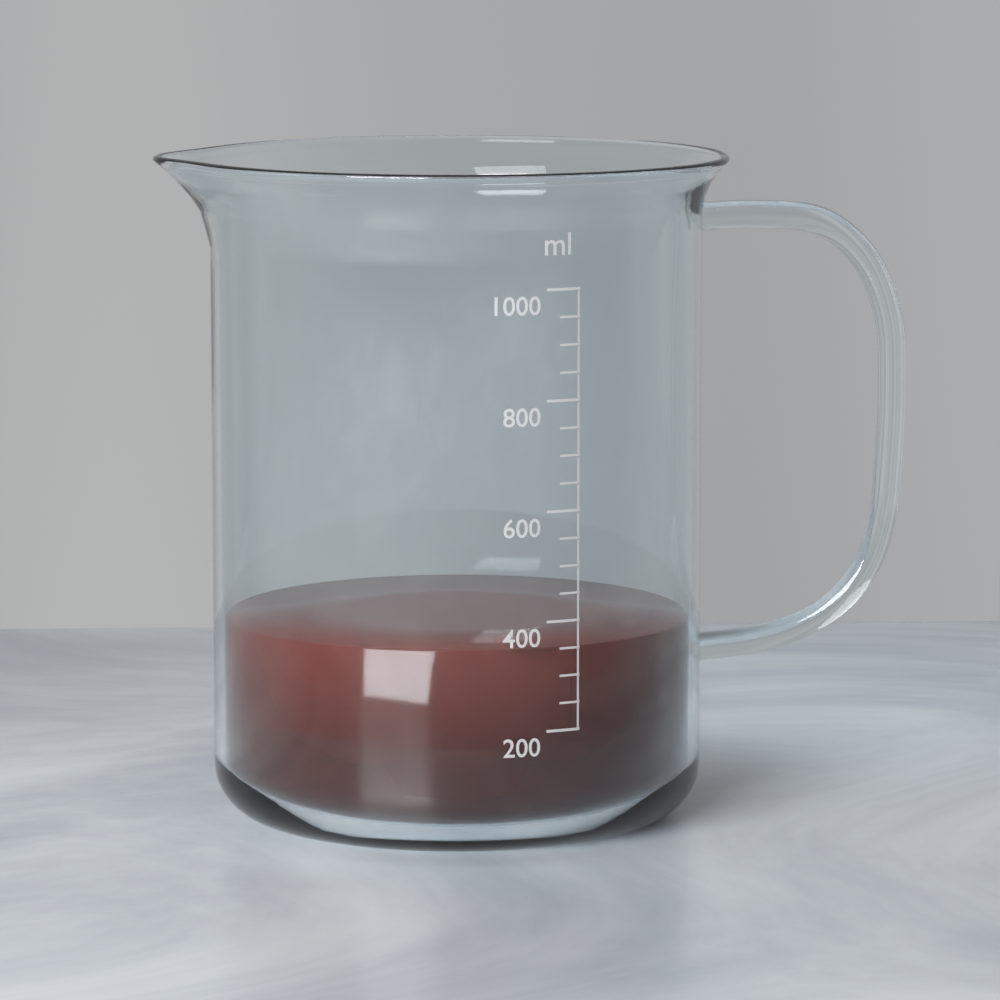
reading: 350 ml
